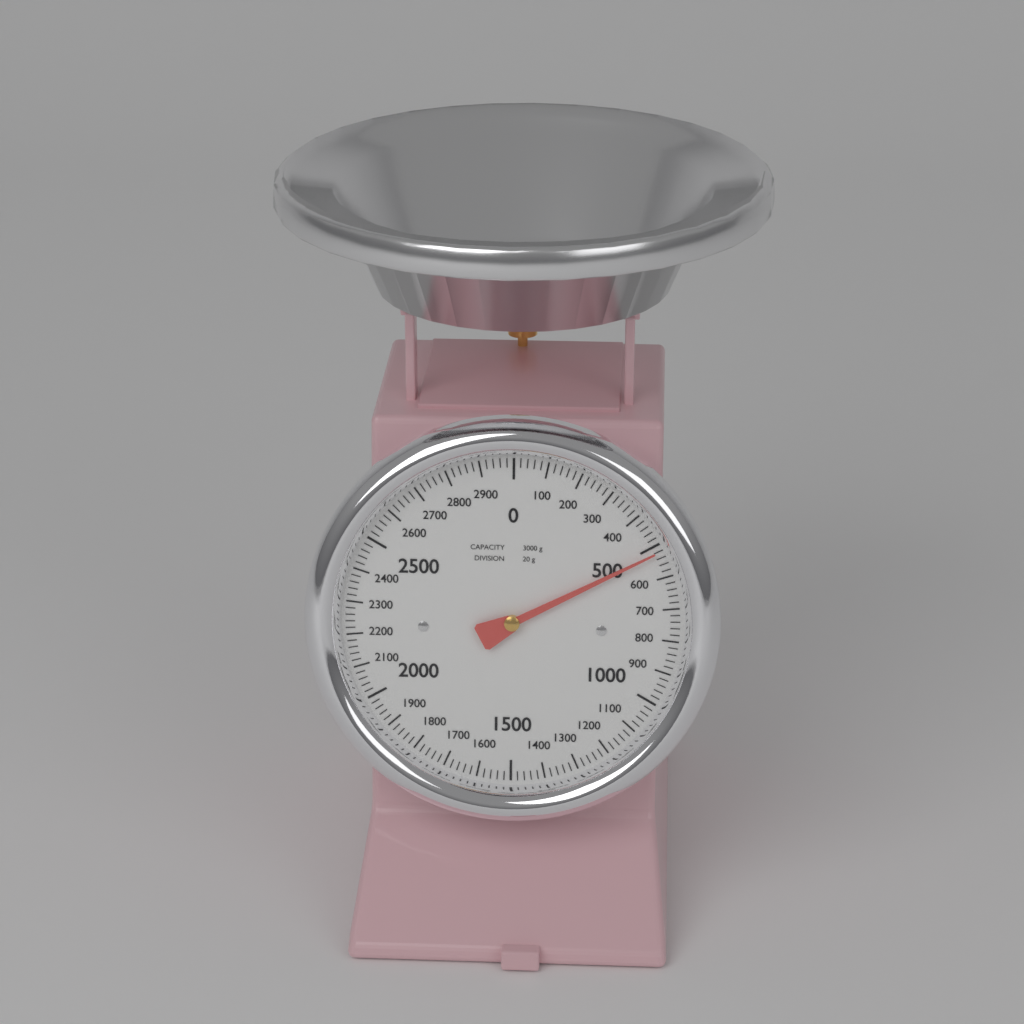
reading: 520 g
